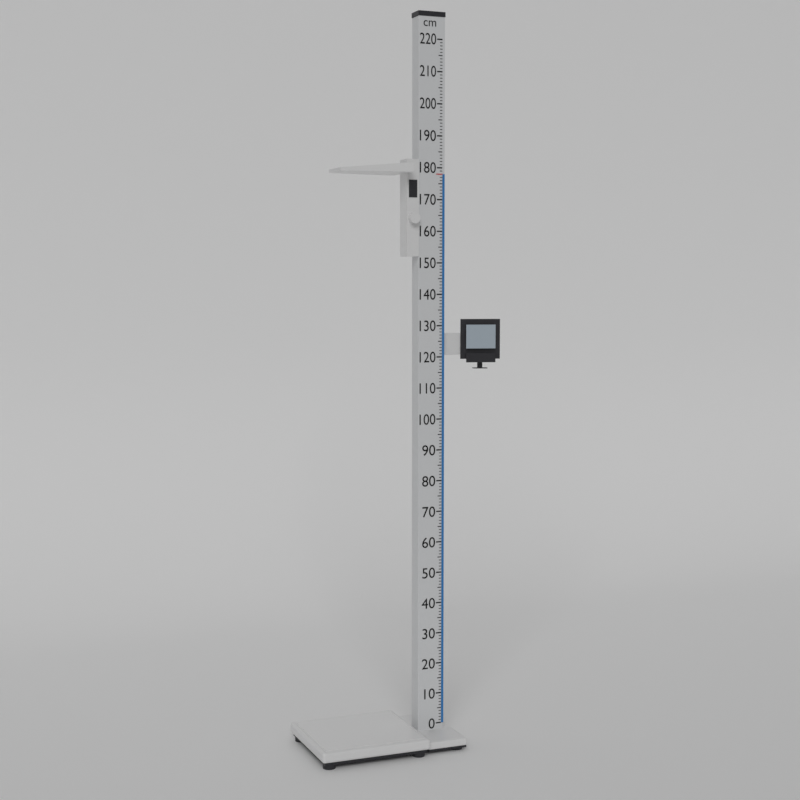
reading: 178 cm
